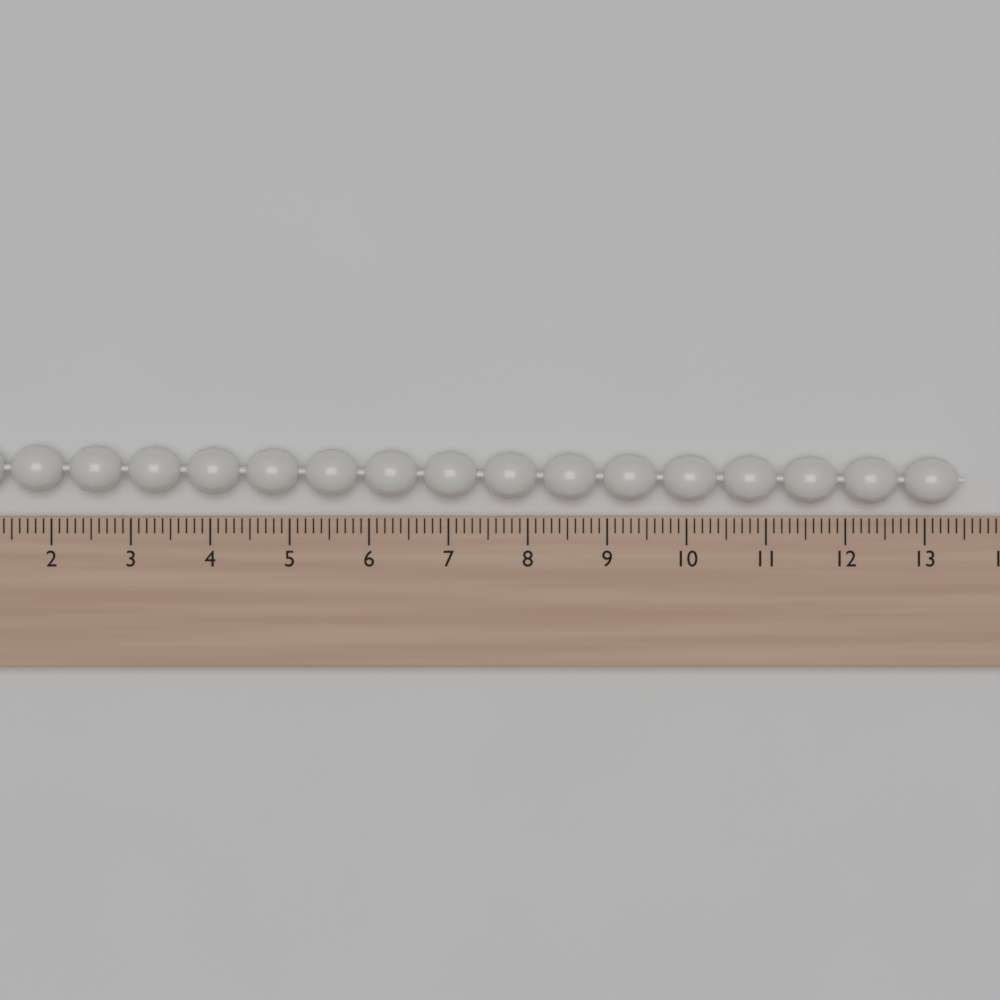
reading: 13.5 (no unit)
